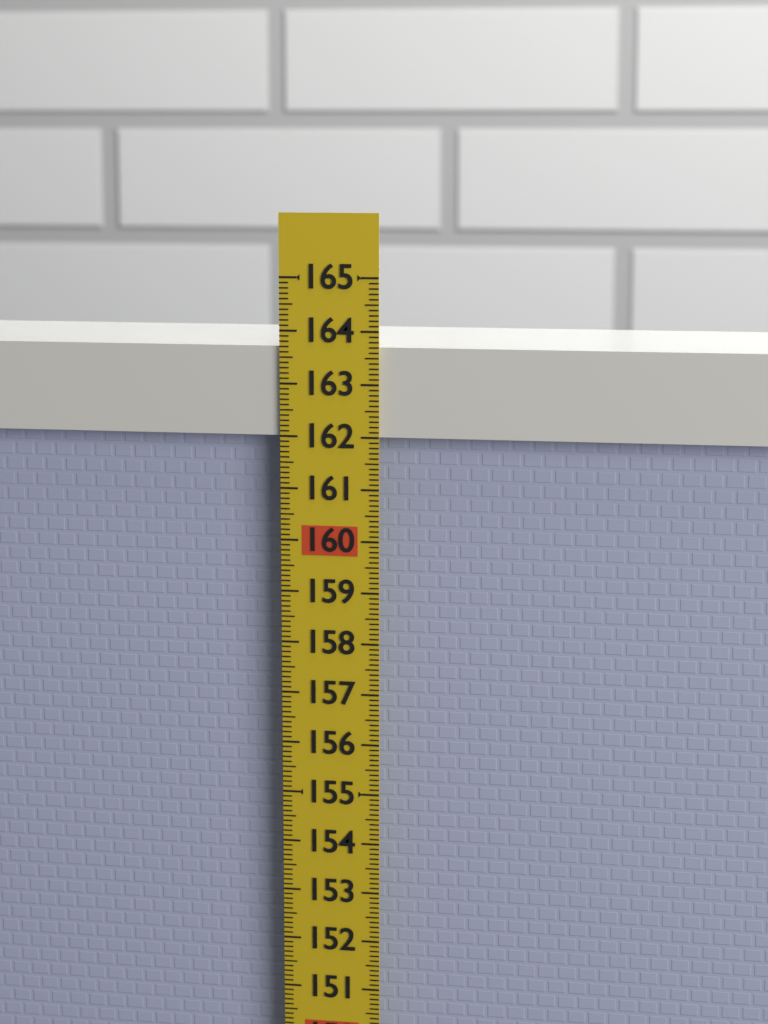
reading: 163.7 (no unit)
